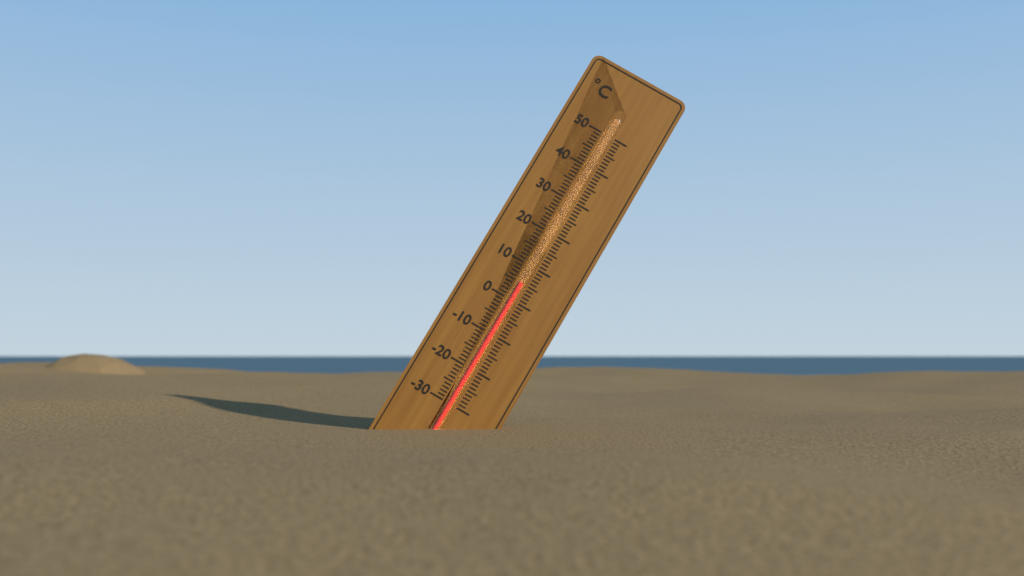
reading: 5 °C
